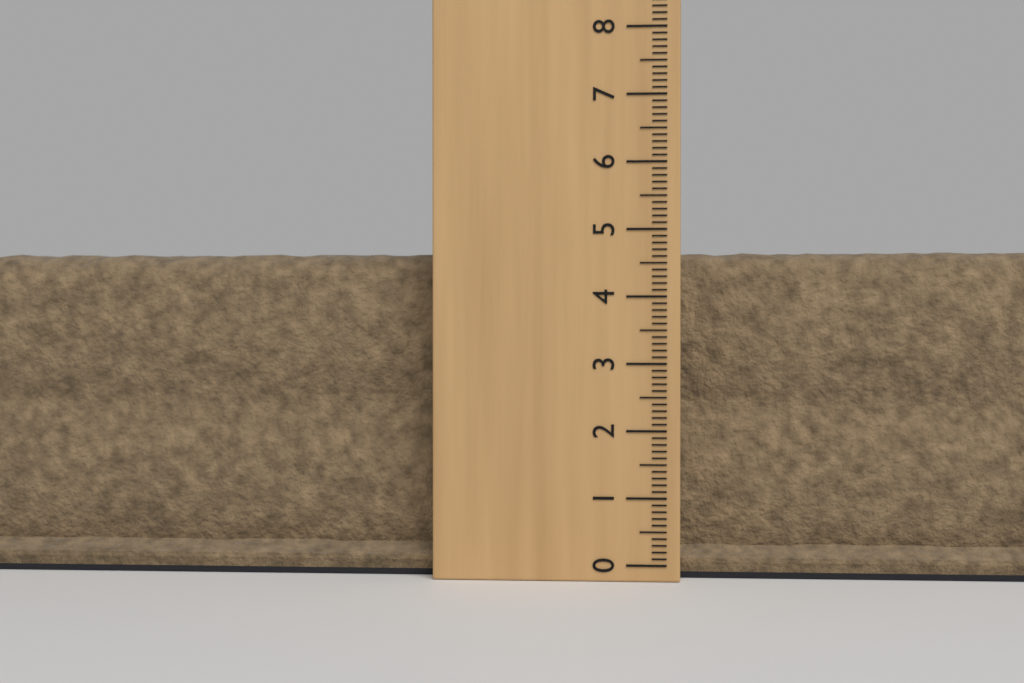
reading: 4.7 (no unit)
